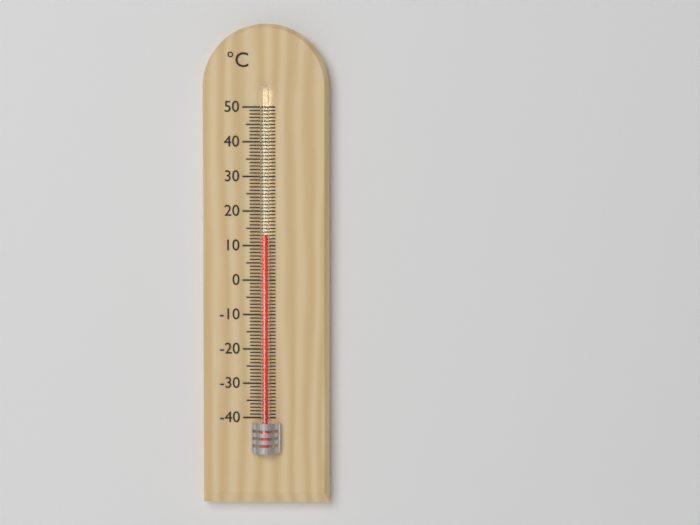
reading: 13 °C
